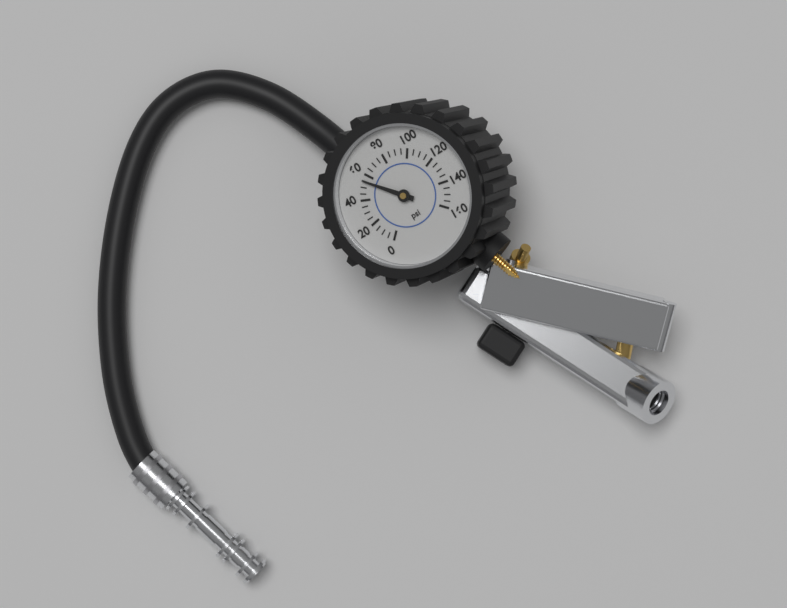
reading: 55 psi
